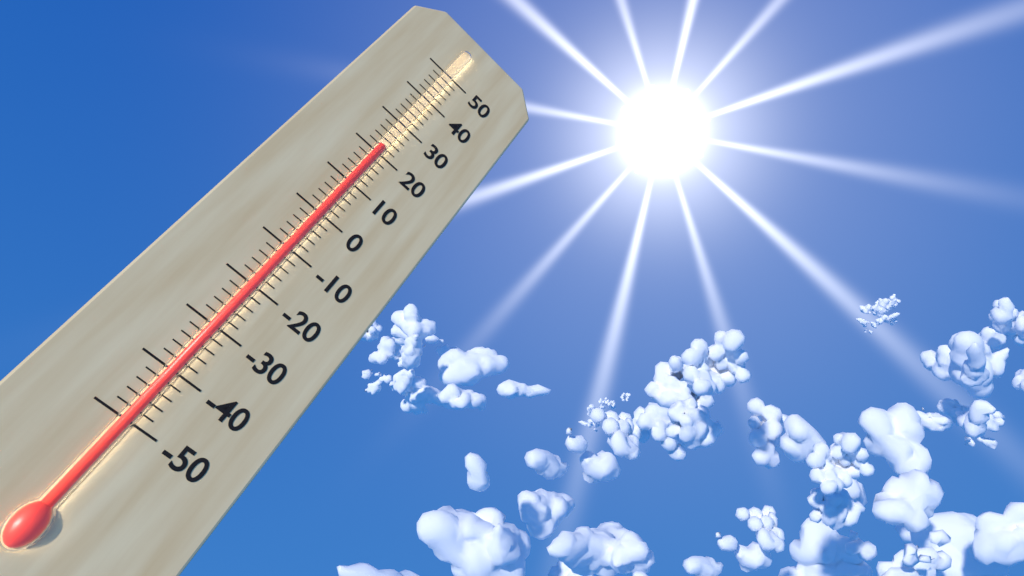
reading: 22 (no unit)
